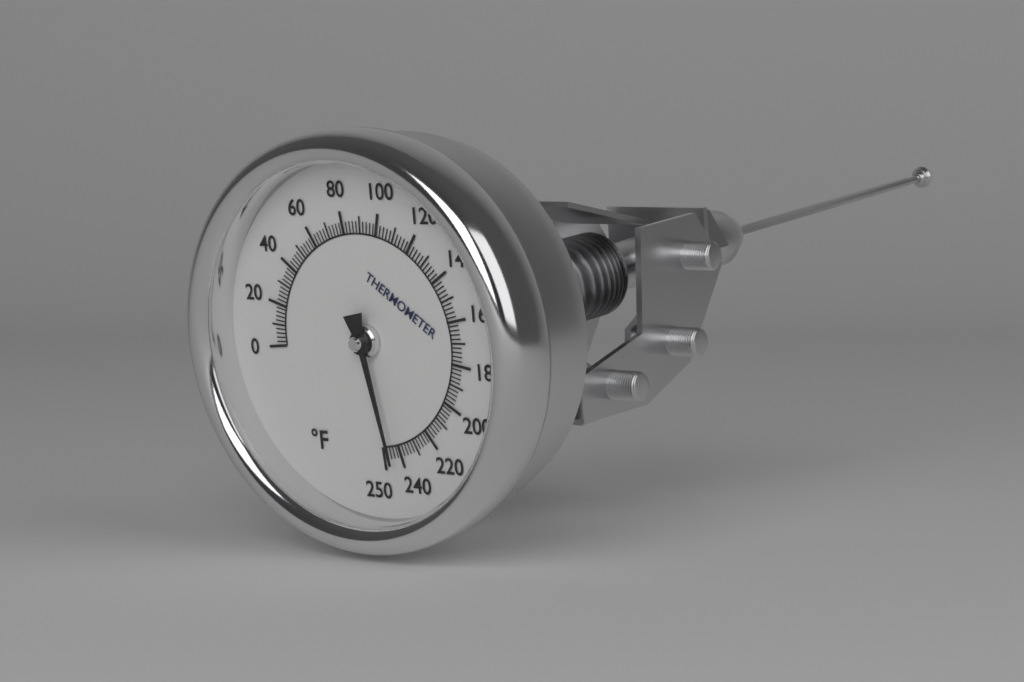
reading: 244 °F
